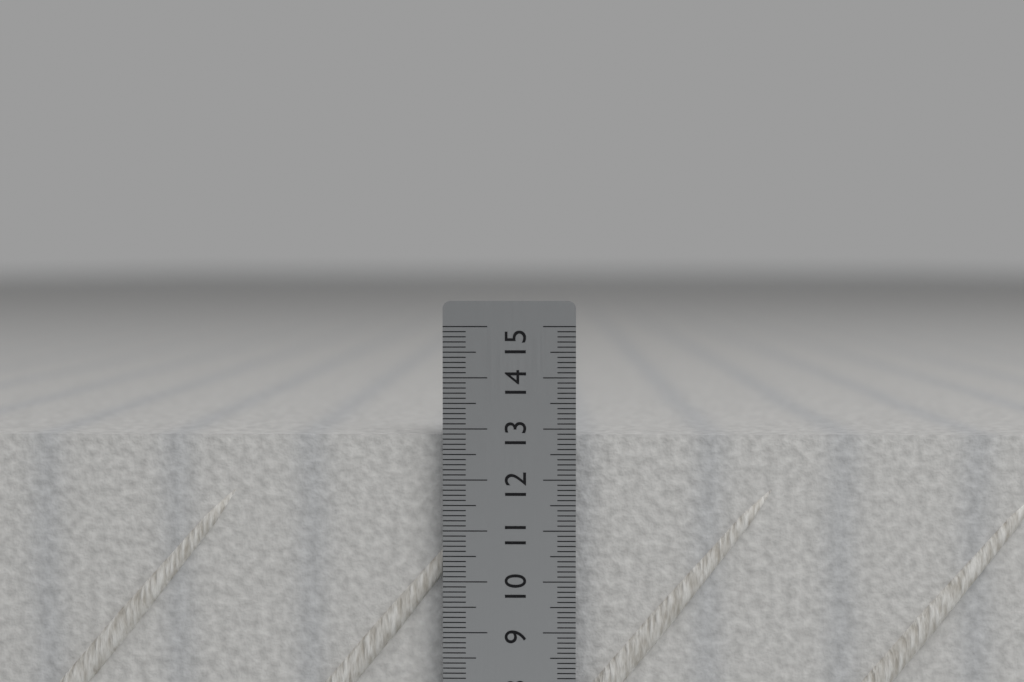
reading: 12.9 cm
